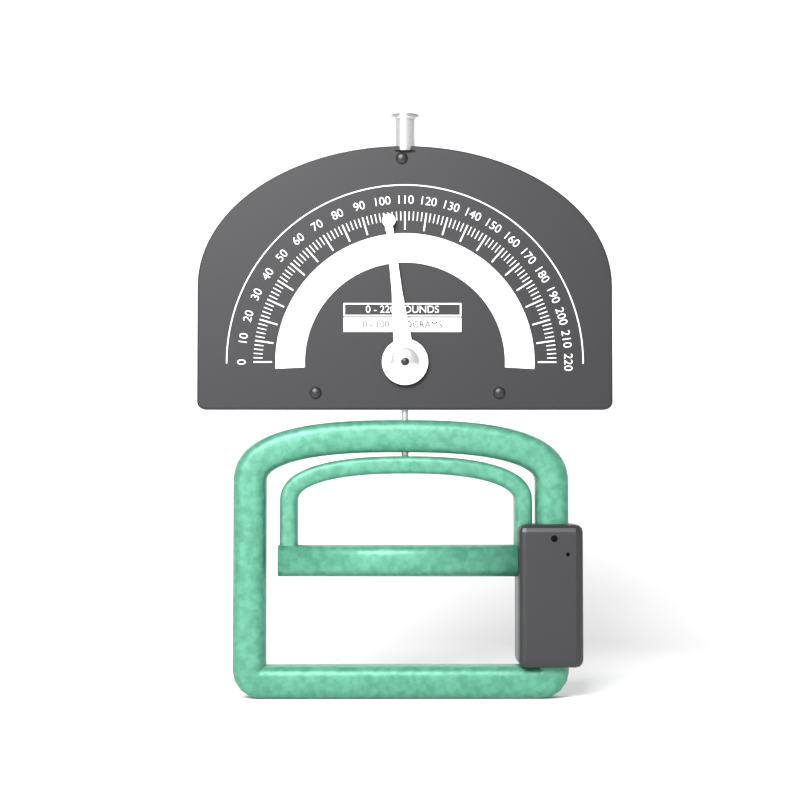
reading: 102 lb
